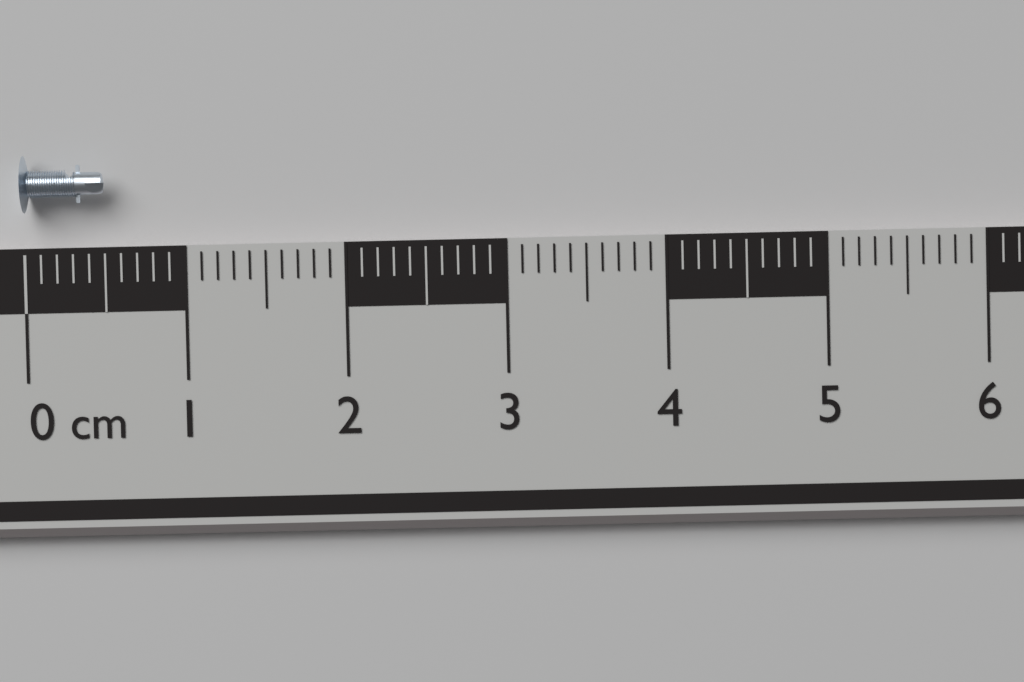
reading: 0.5 cm
